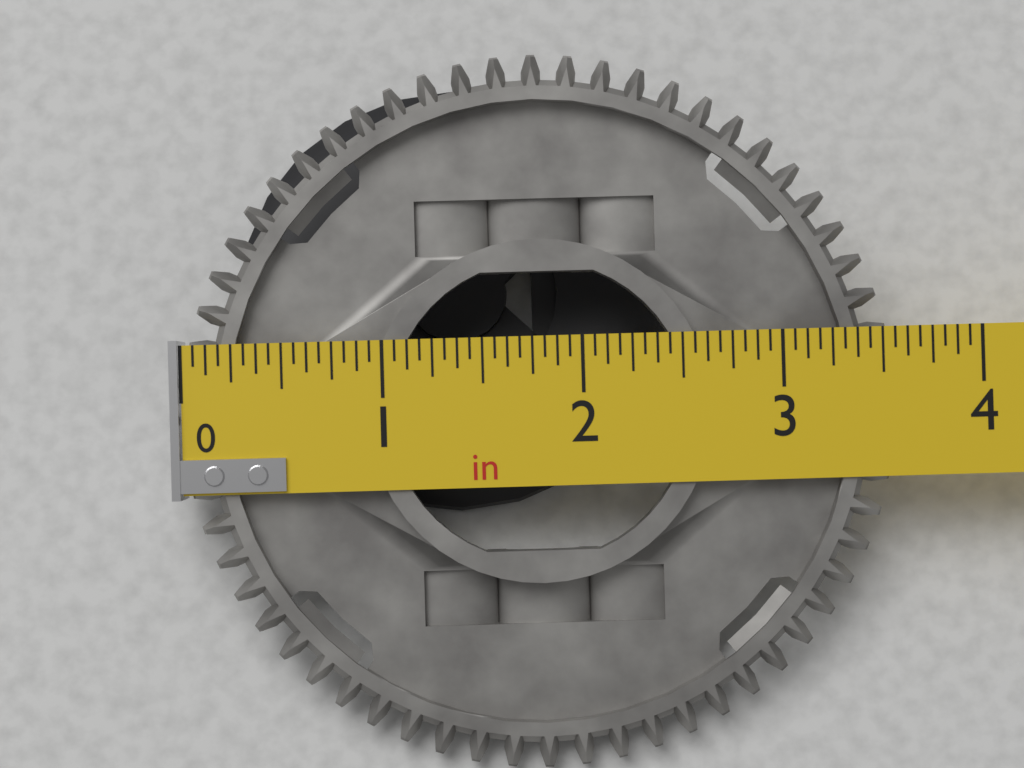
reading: 3.5625 in
